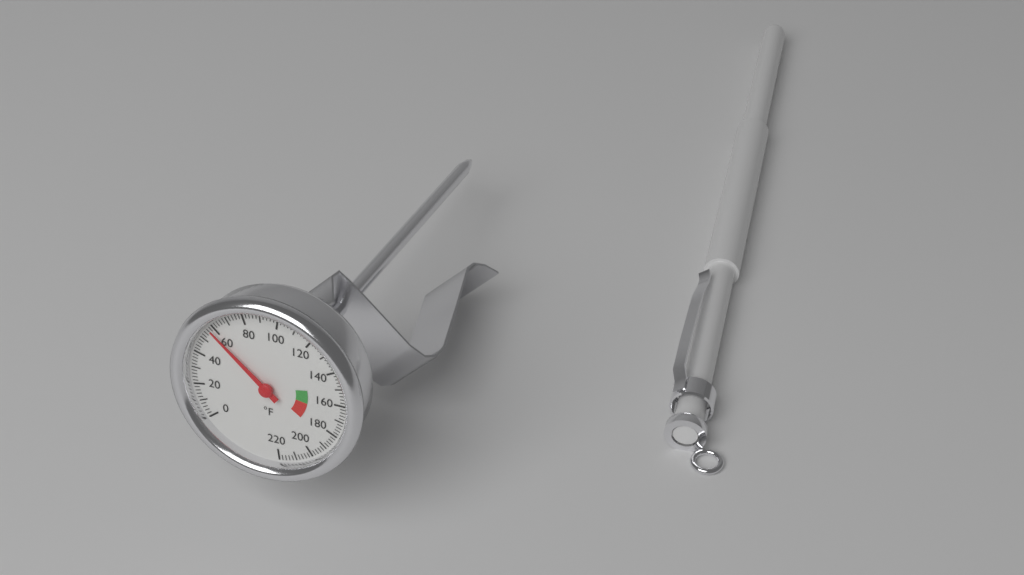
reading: 58 °F
